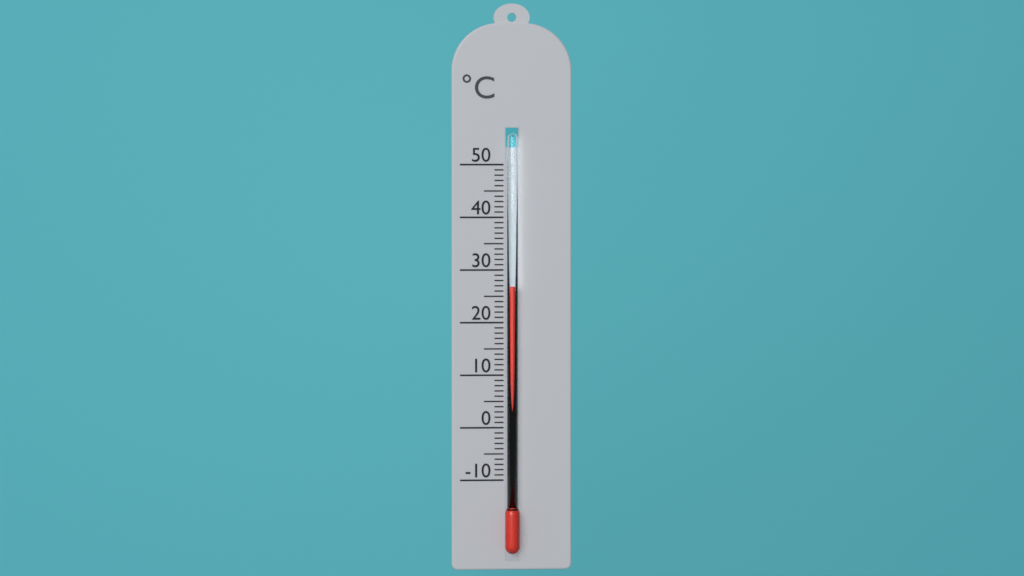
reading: 27 °C
